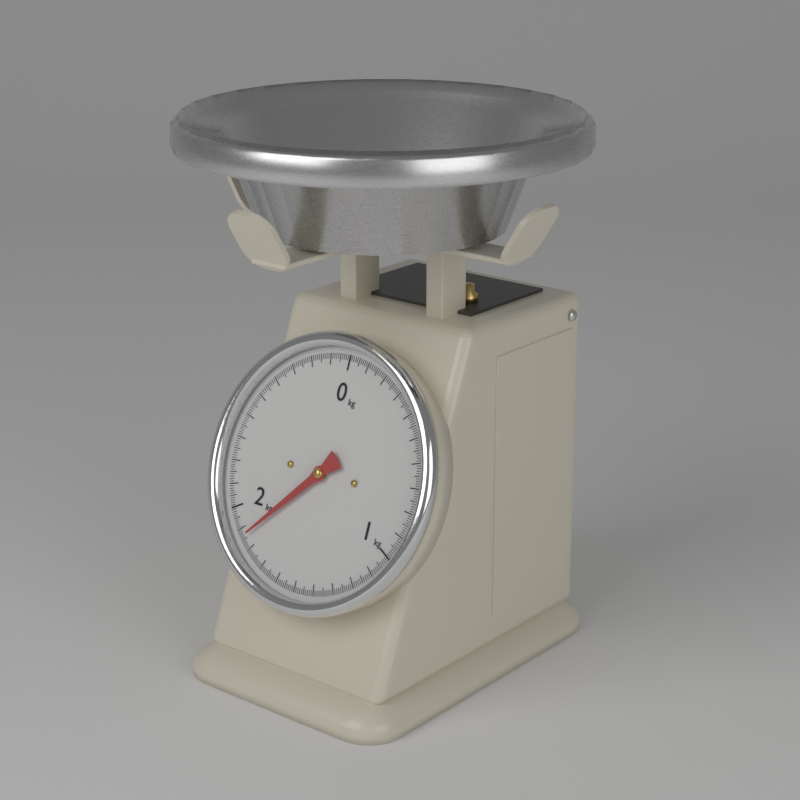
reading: 1.86 kg
